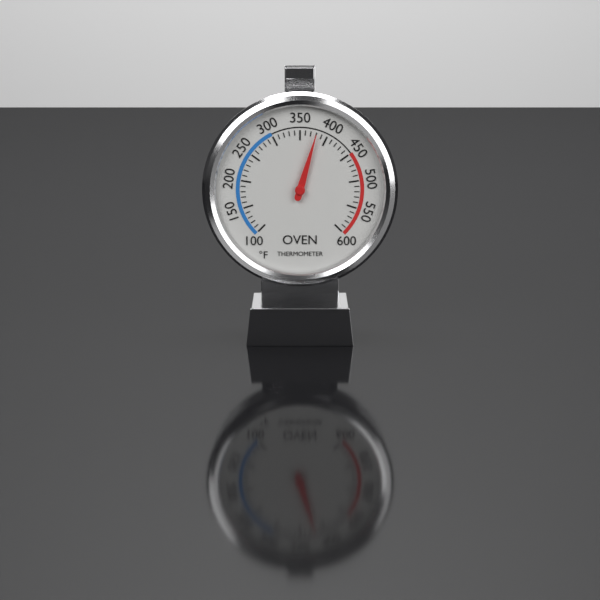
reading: 380 °F
